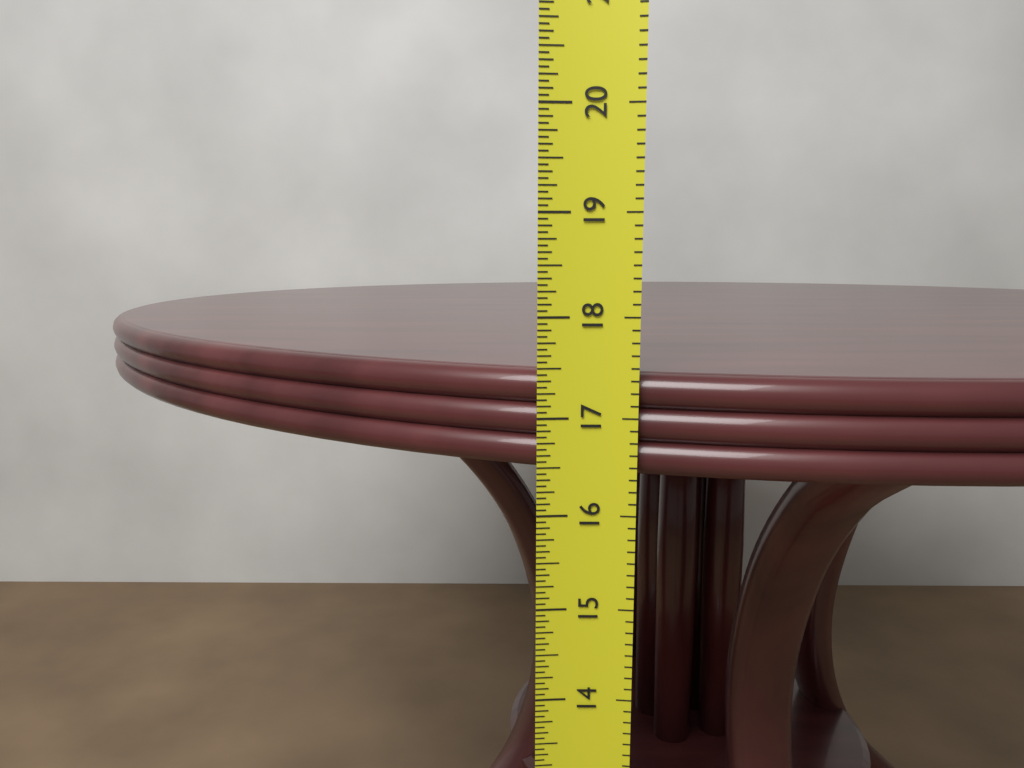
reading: 17.4375 in
